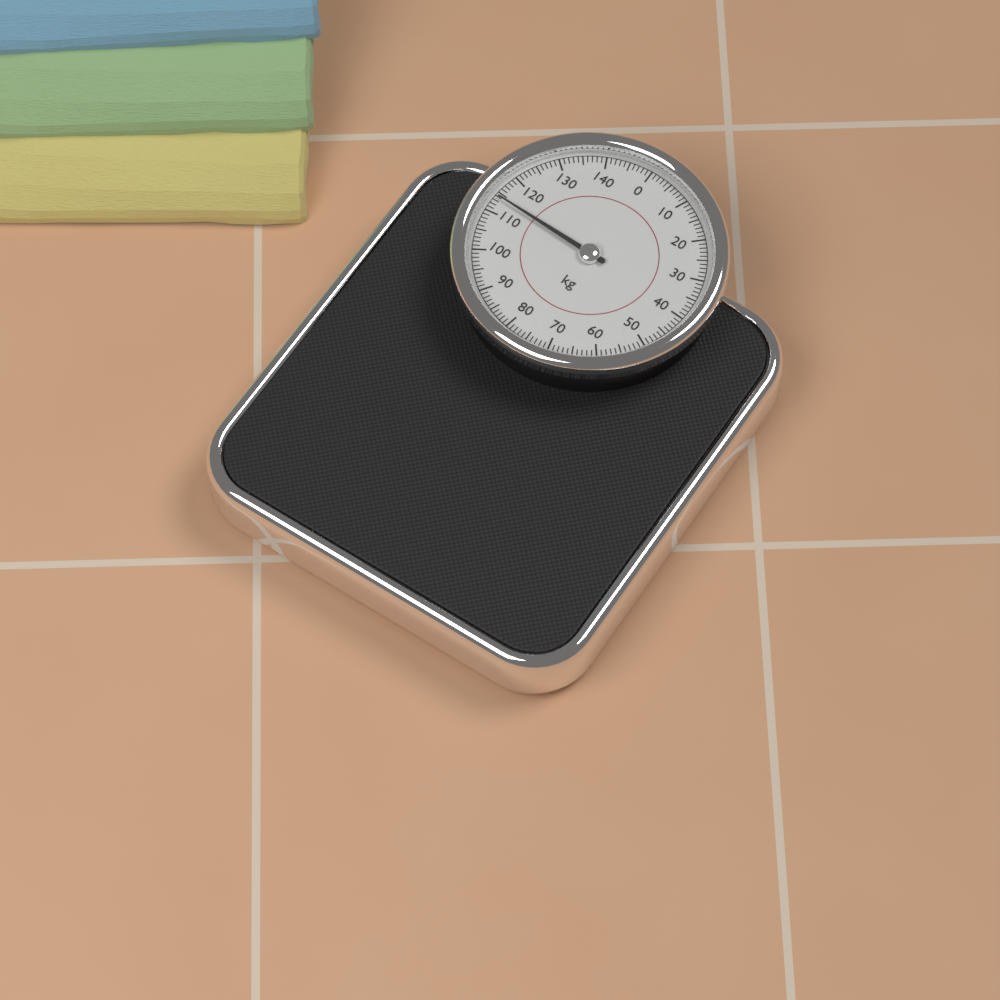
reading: 114 kg
